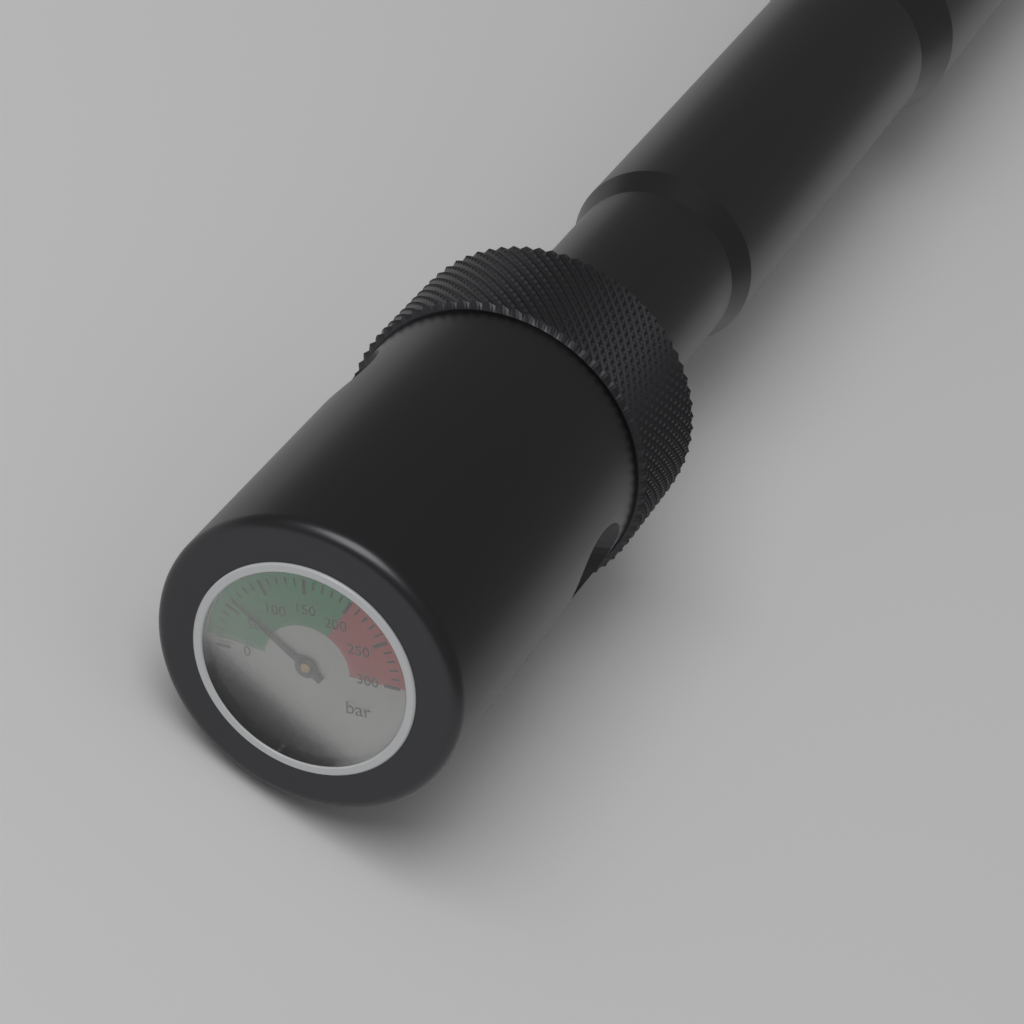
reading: 60 bar
